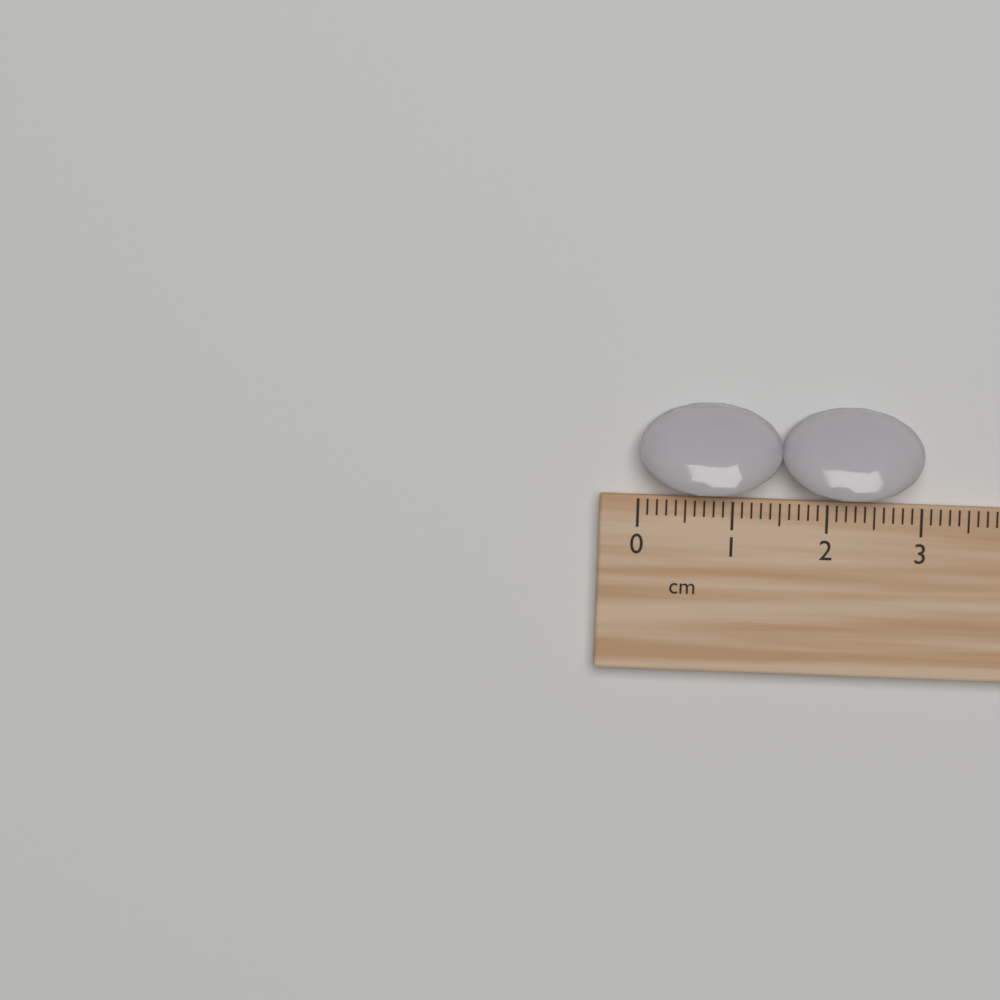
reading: 3.0 cm
